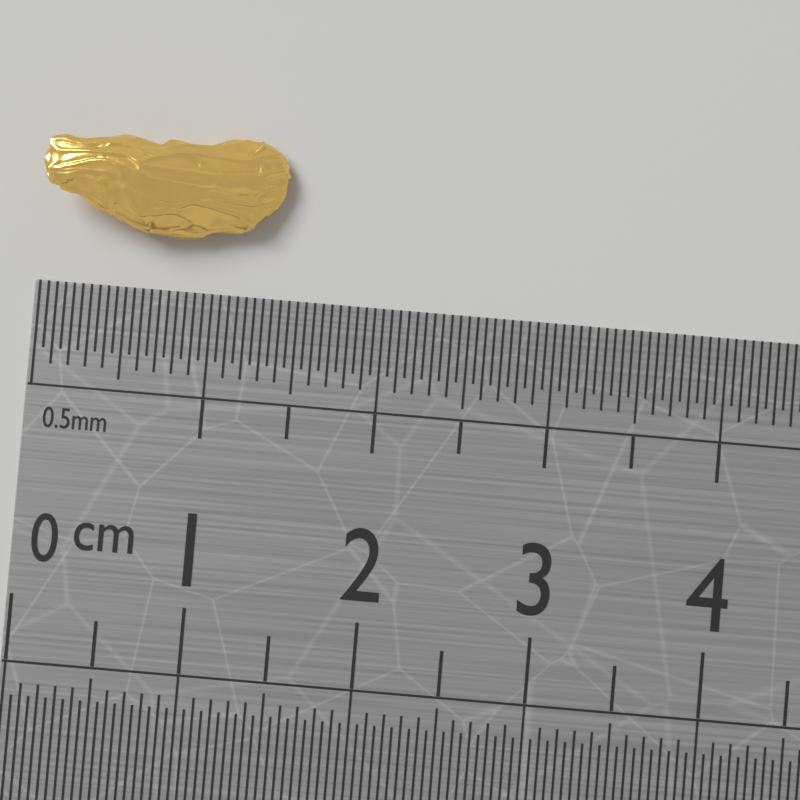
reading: 1.40 cm
